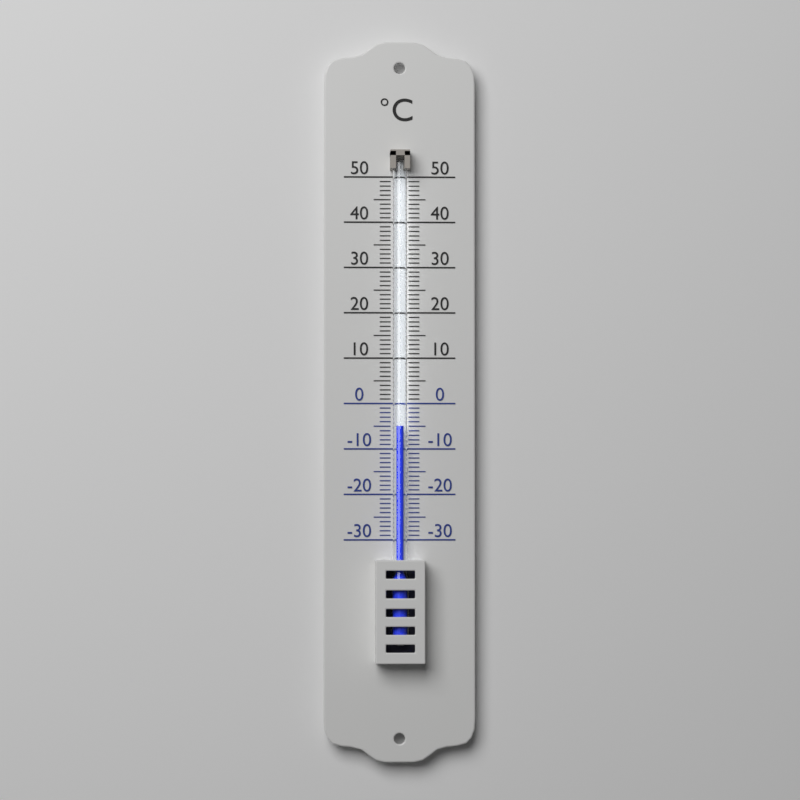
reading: -5 °C
